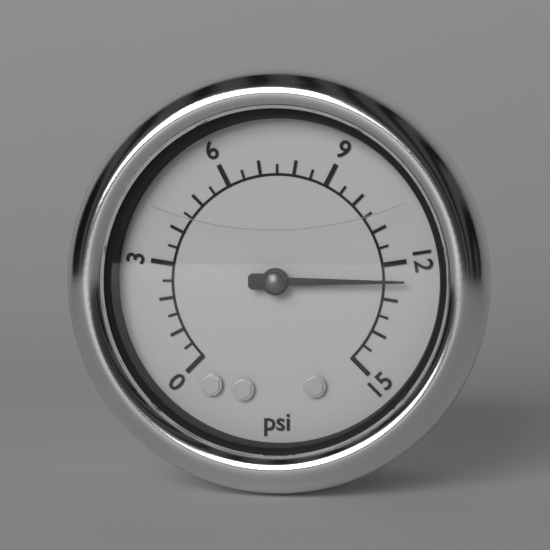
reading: 12.5 psi
